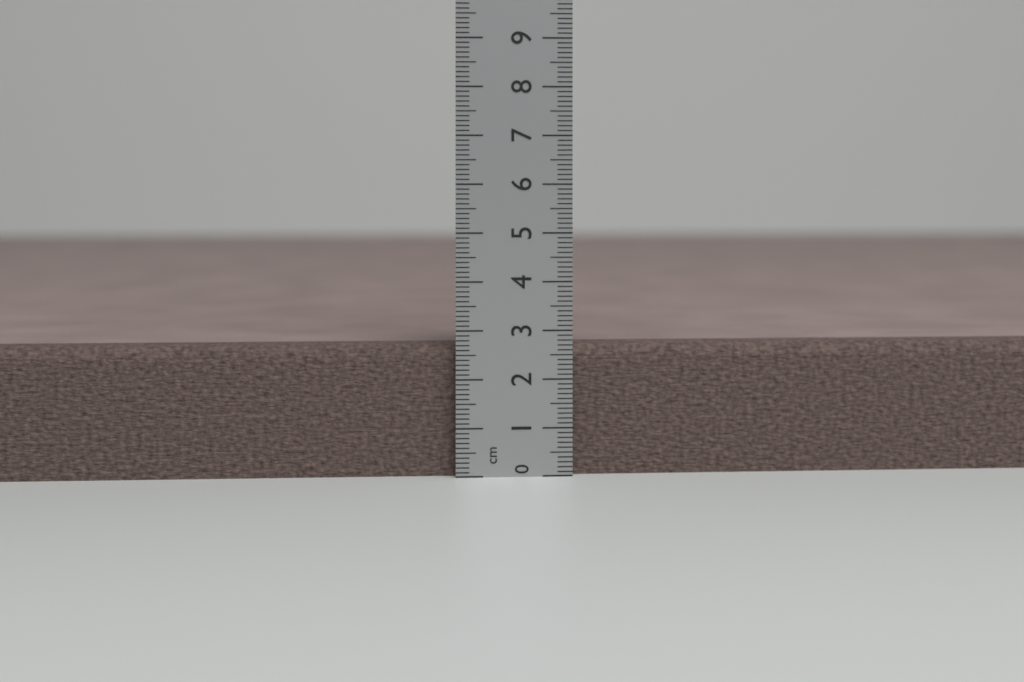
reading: 2.7 cm
